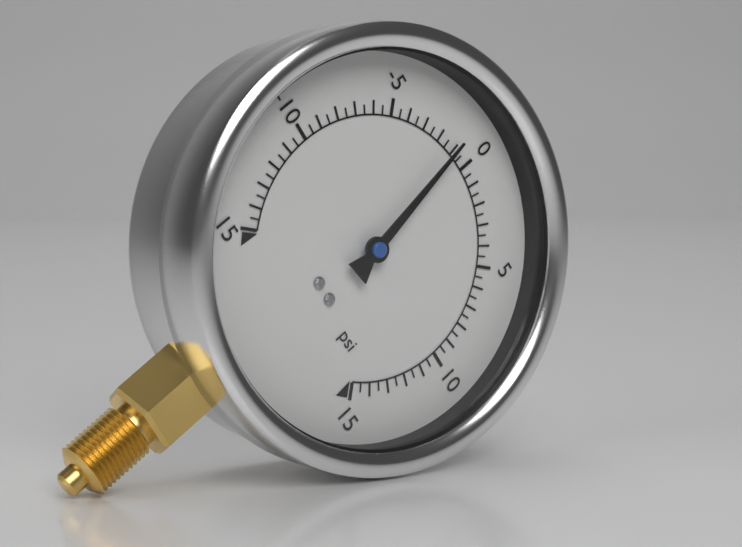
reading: -1.0 psi
